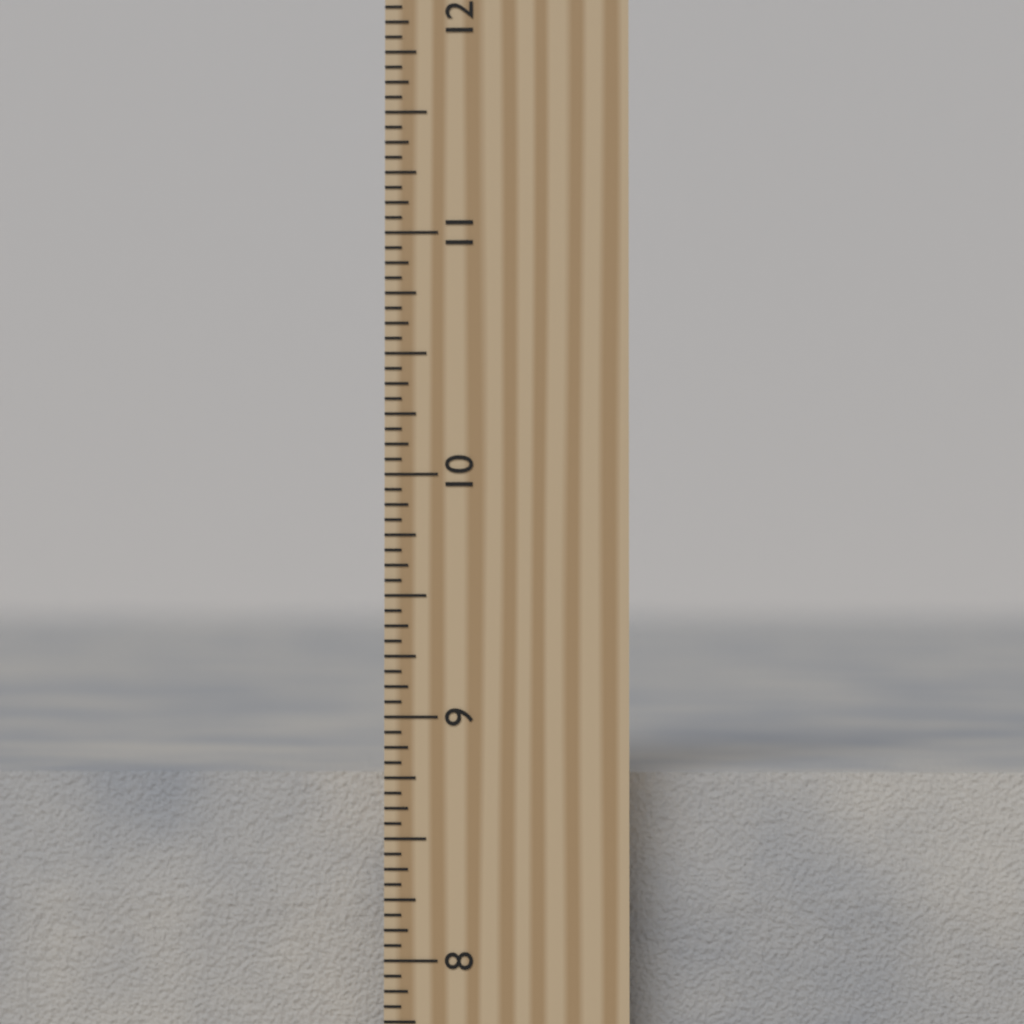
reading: 8.7500 inch
